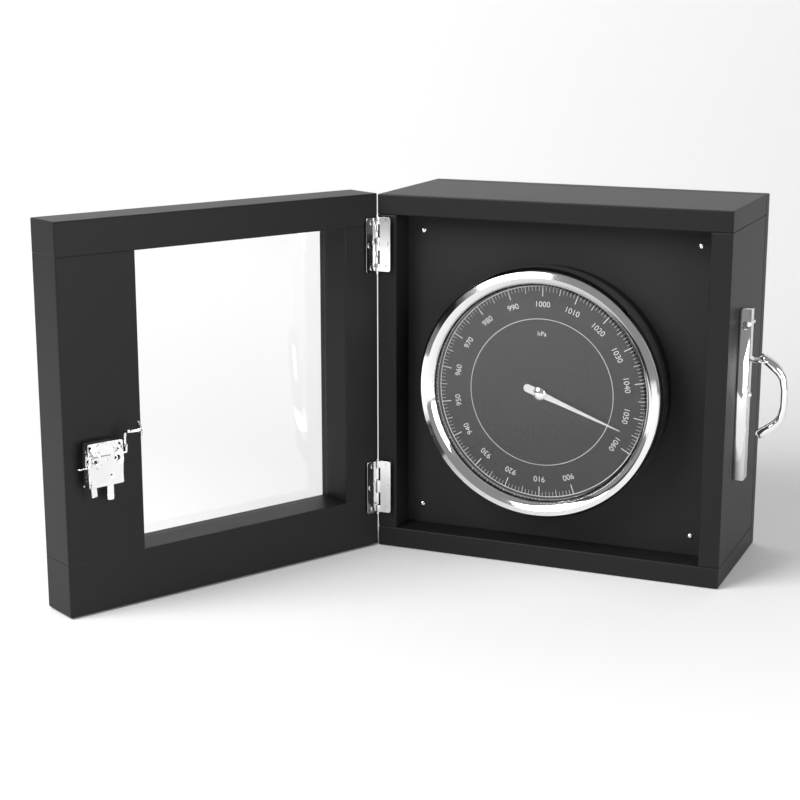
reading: 1055 hPa
